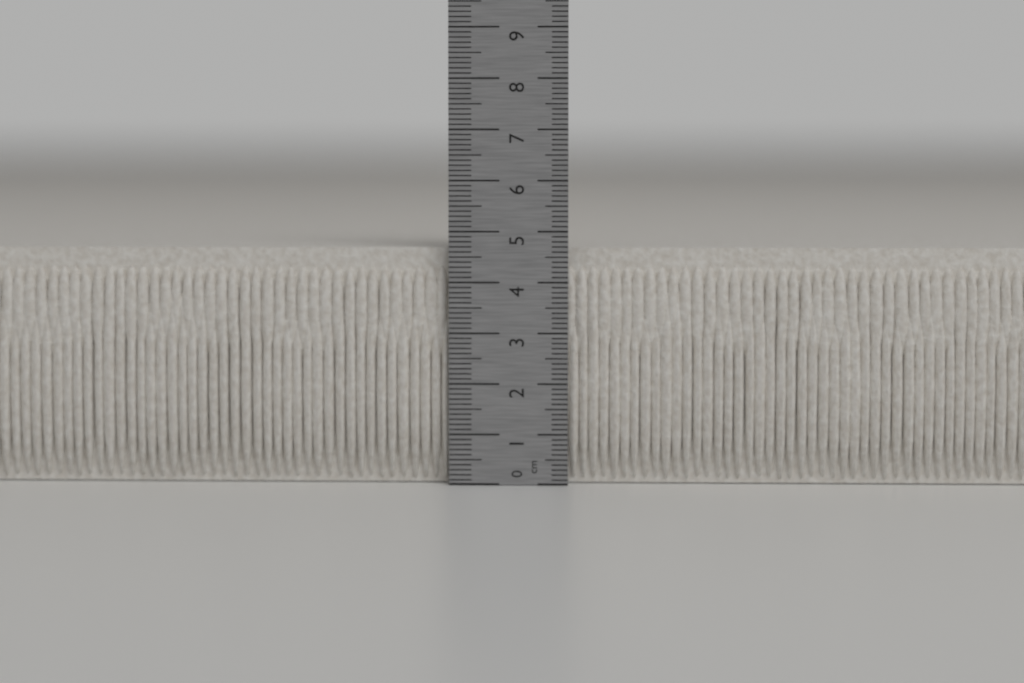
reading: 4.7 cm
